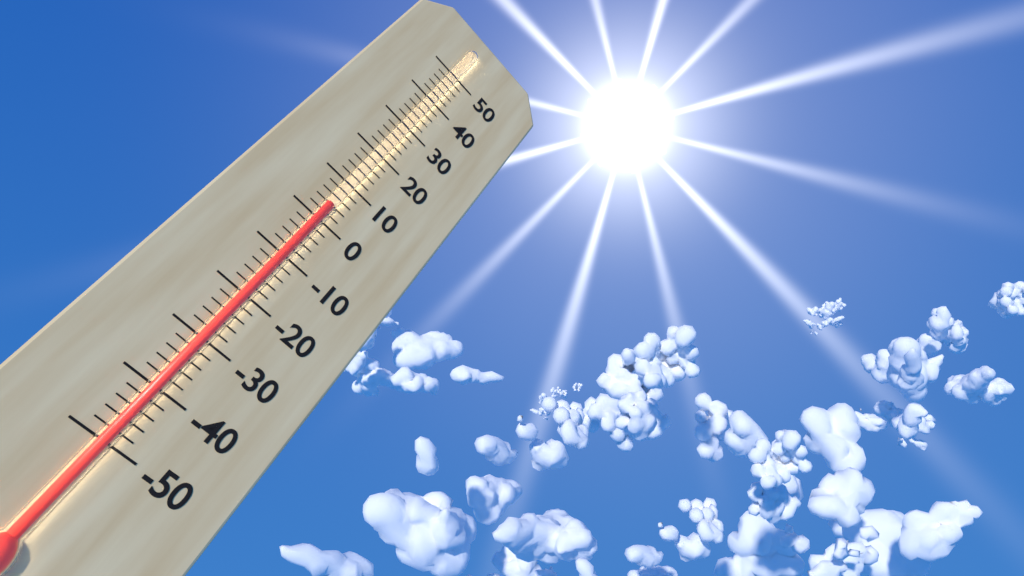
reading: 4 (no unit)
